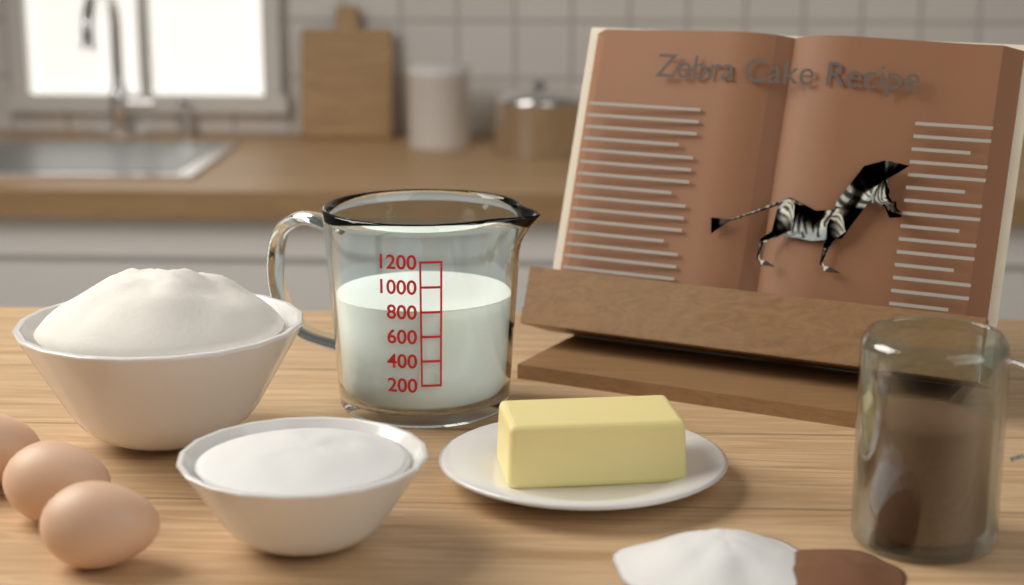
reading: 800 (no unit)
